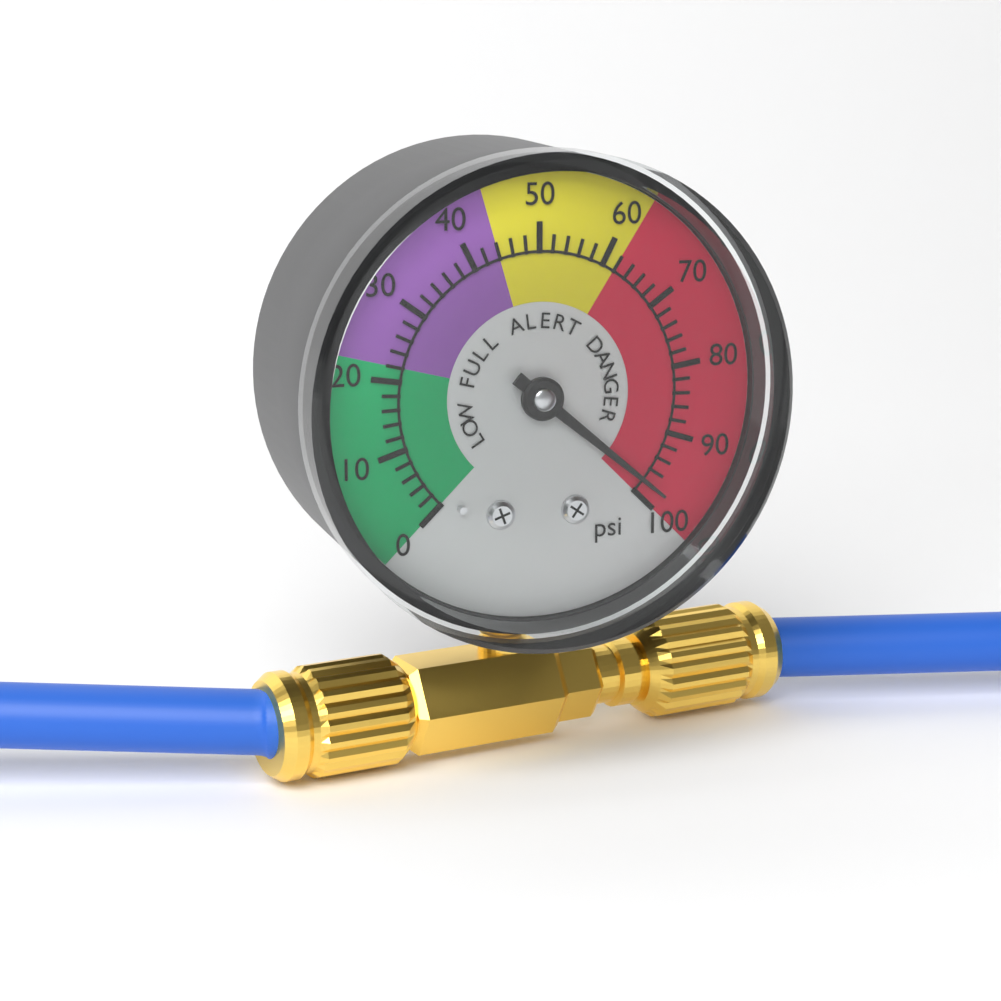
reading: 98 psi
